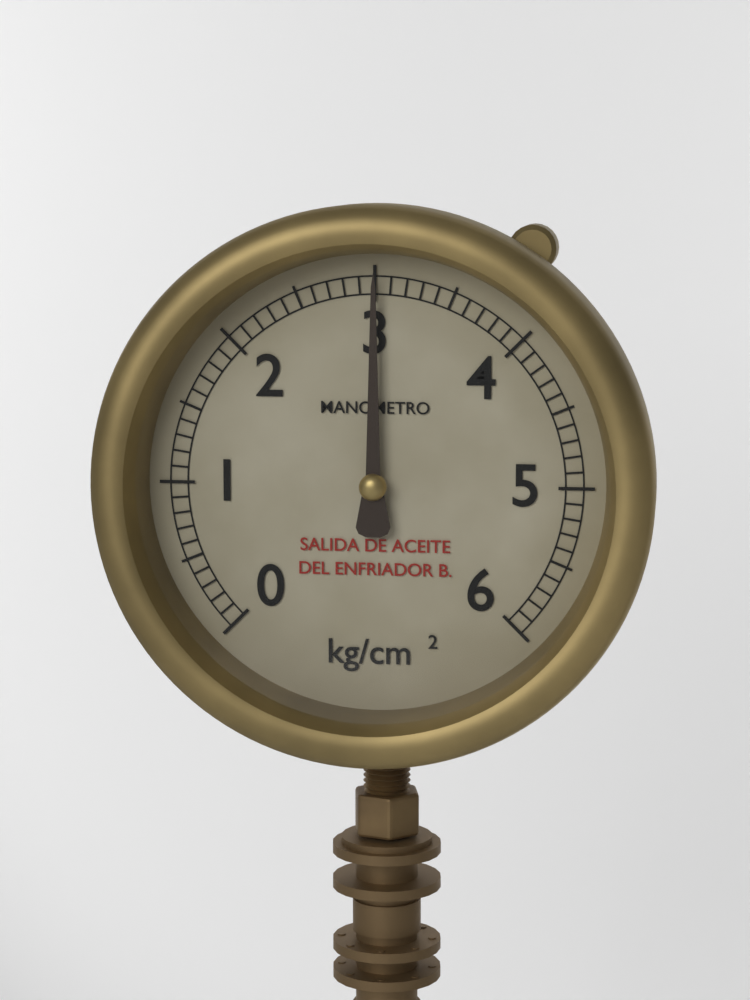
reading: 3.0 kg/cm²
